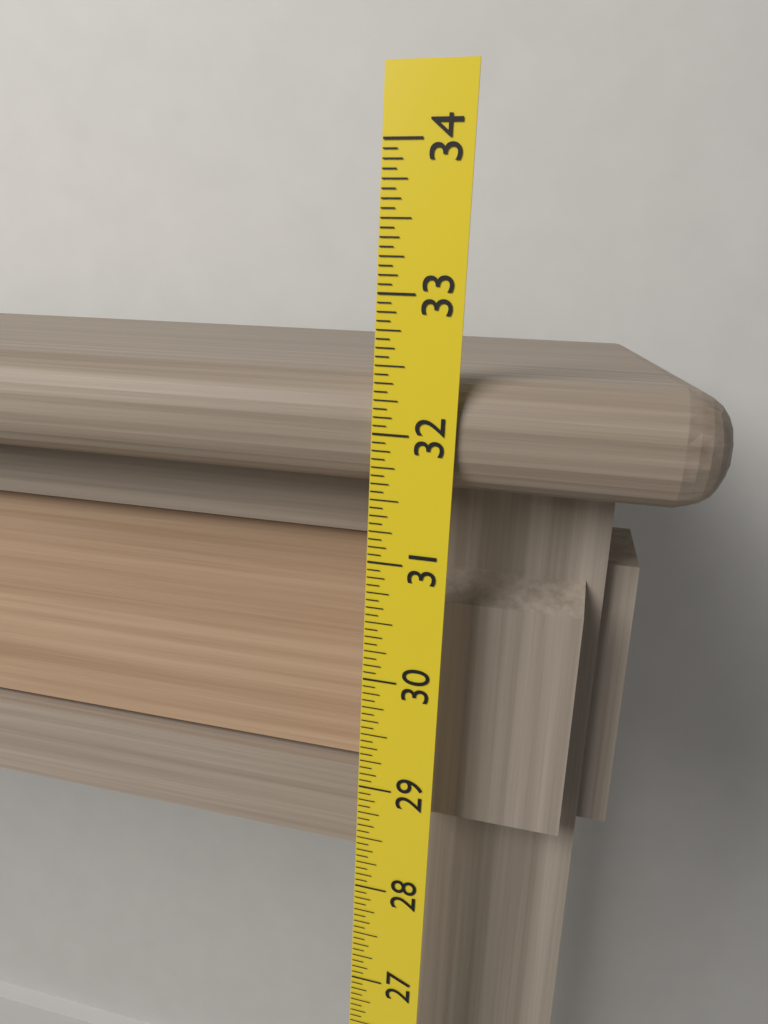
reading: 32.4375 (no unit)
